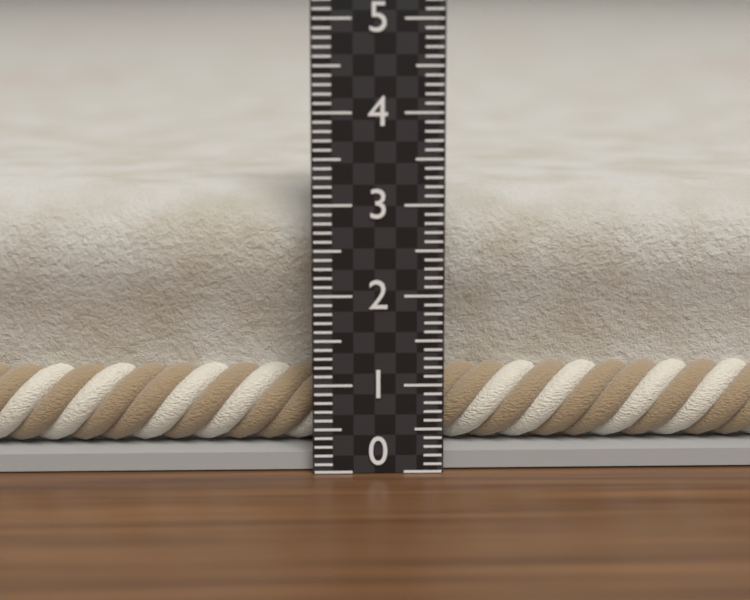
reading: 3.1 (no unit)
